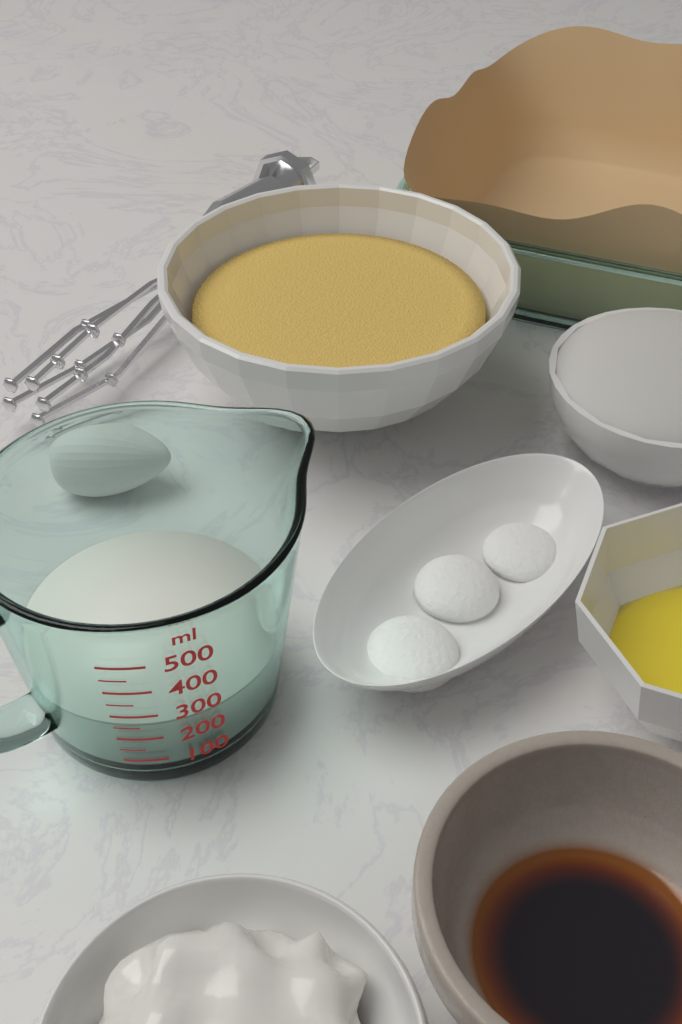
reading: 250 ml
